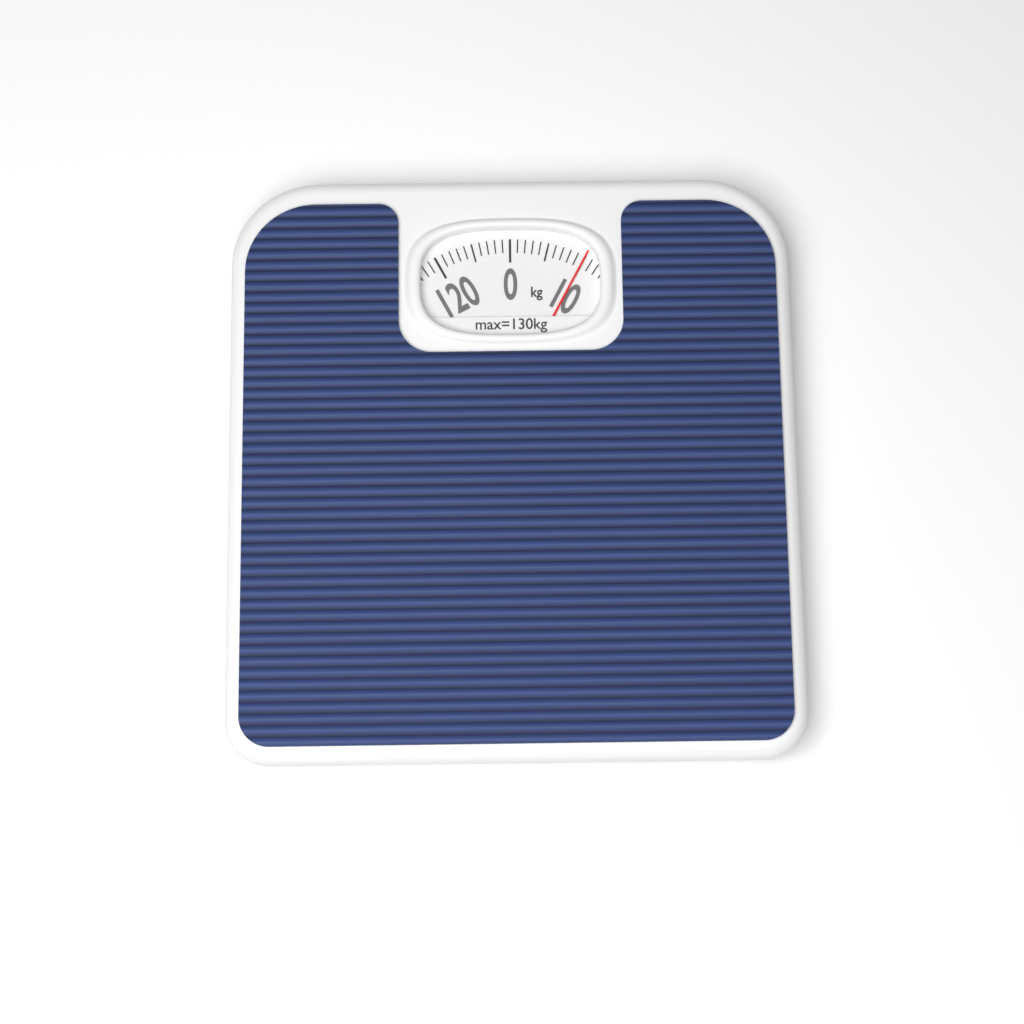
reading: 10 kg
